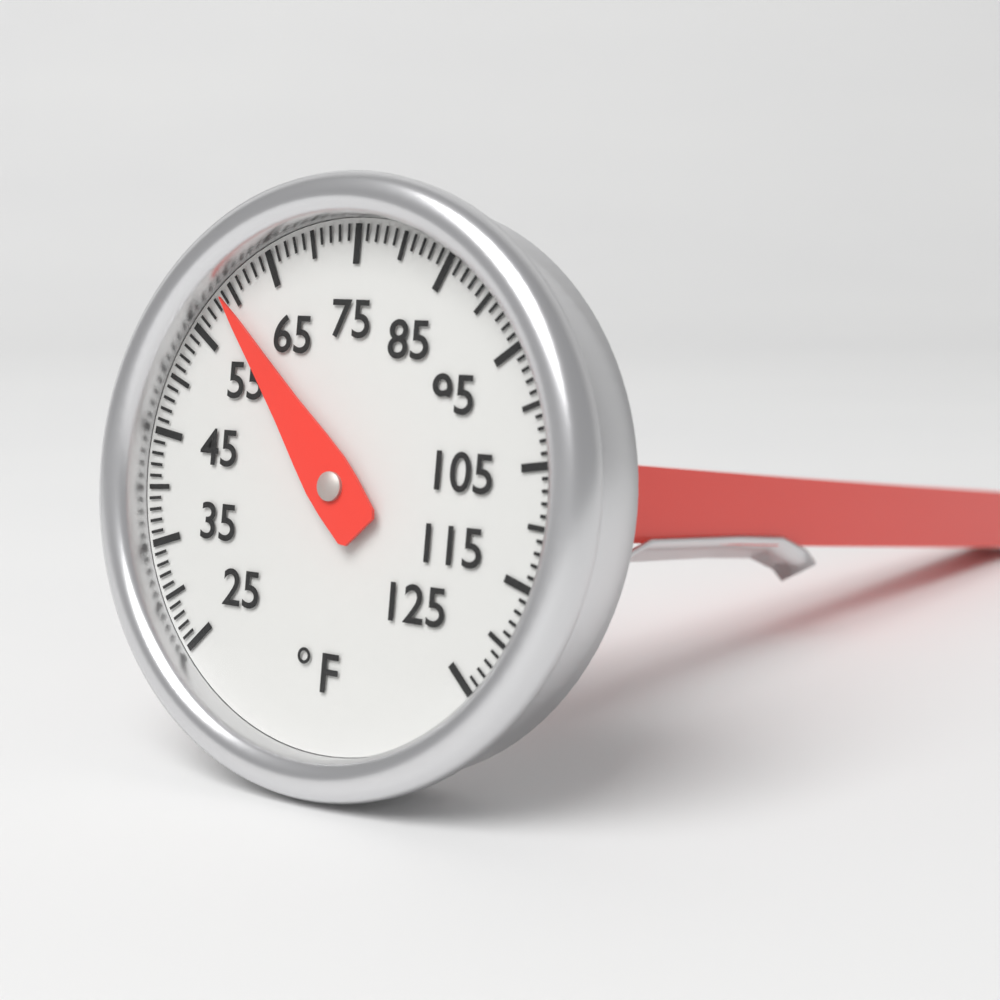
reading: 59 °F
